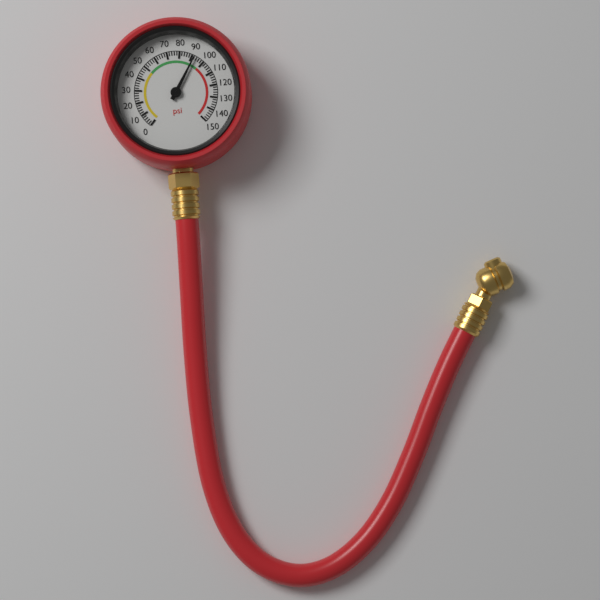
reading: 92 psi
